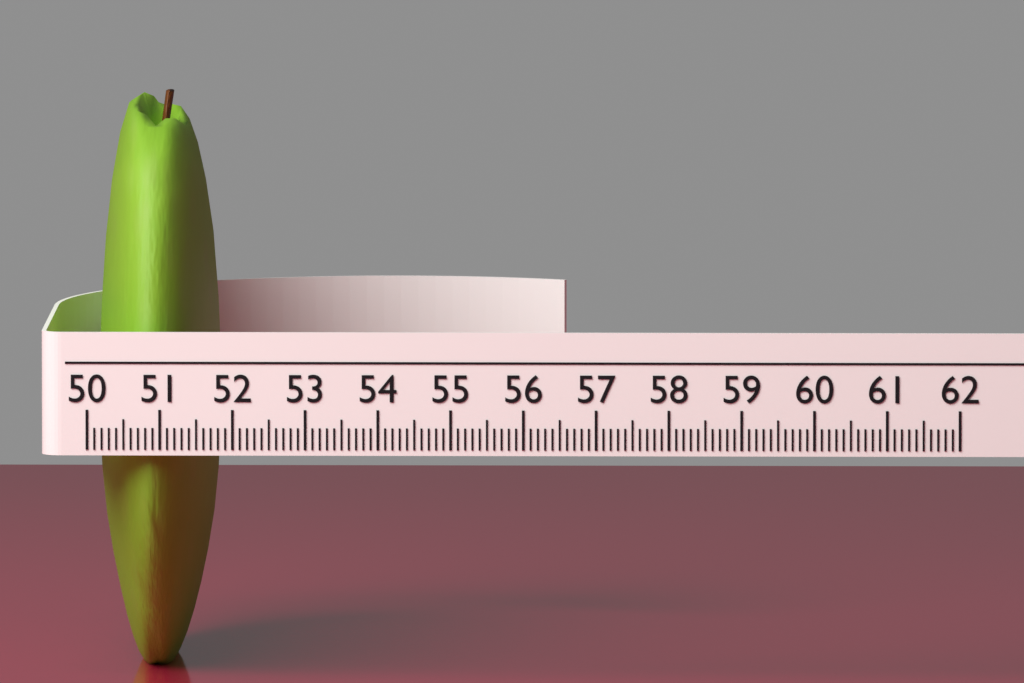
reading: 51.7 (no unit)
